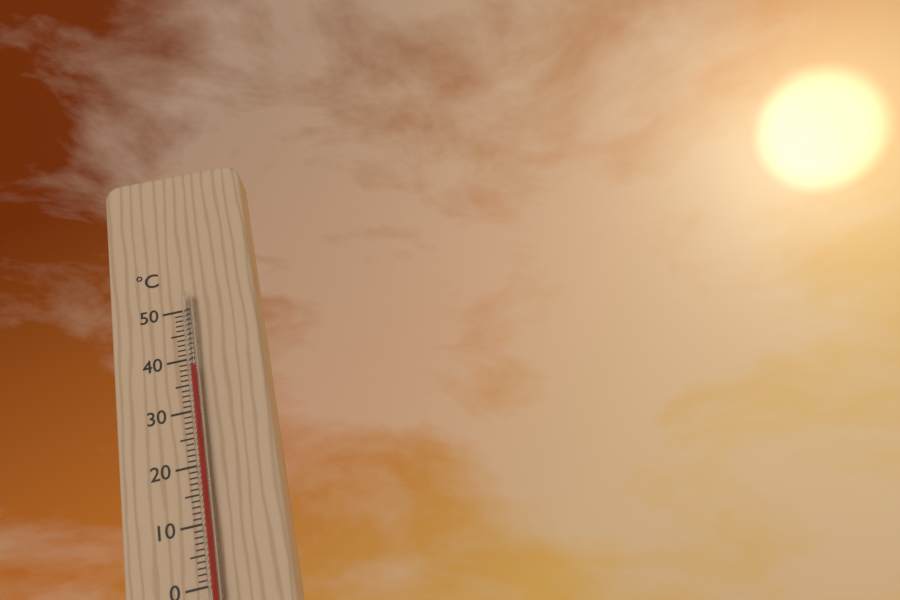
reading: 38 °C
